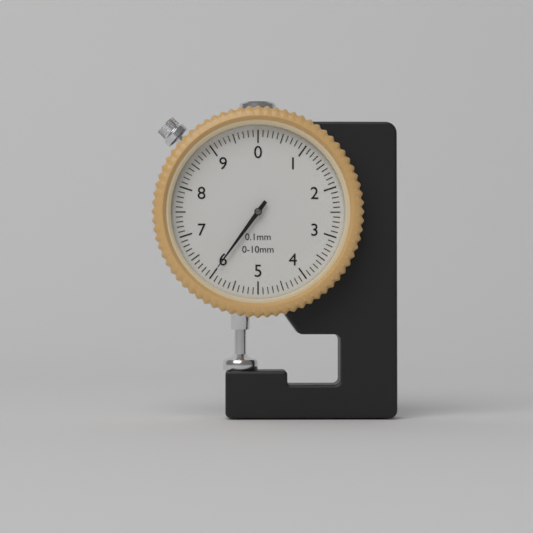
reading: 6.0 mm
